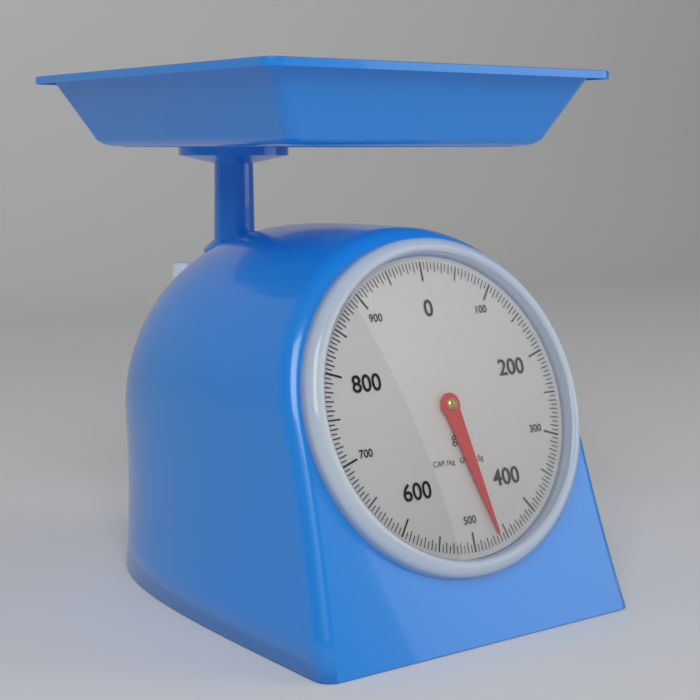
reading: 465 g
